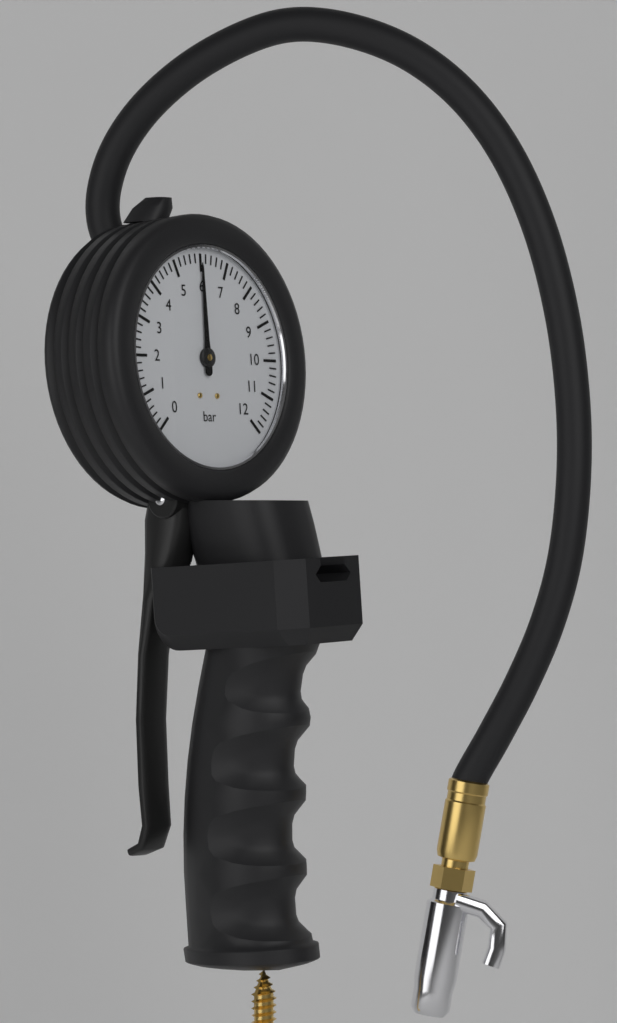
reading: 6.0 bar
